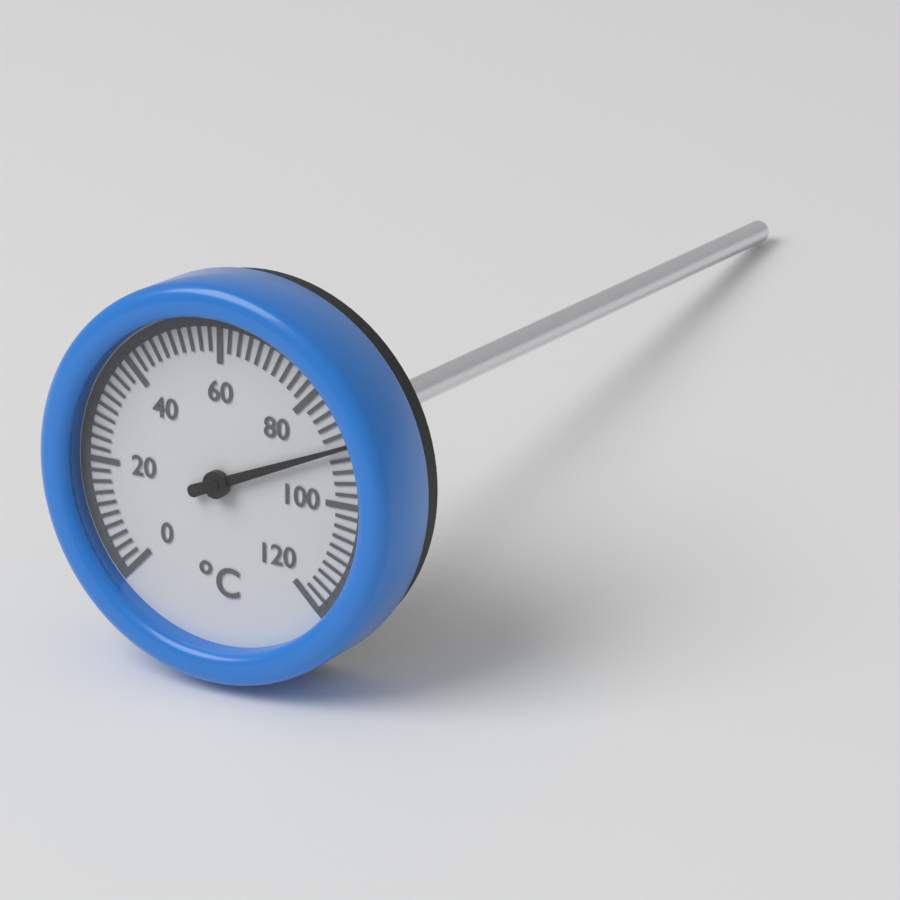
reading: 90 °C
